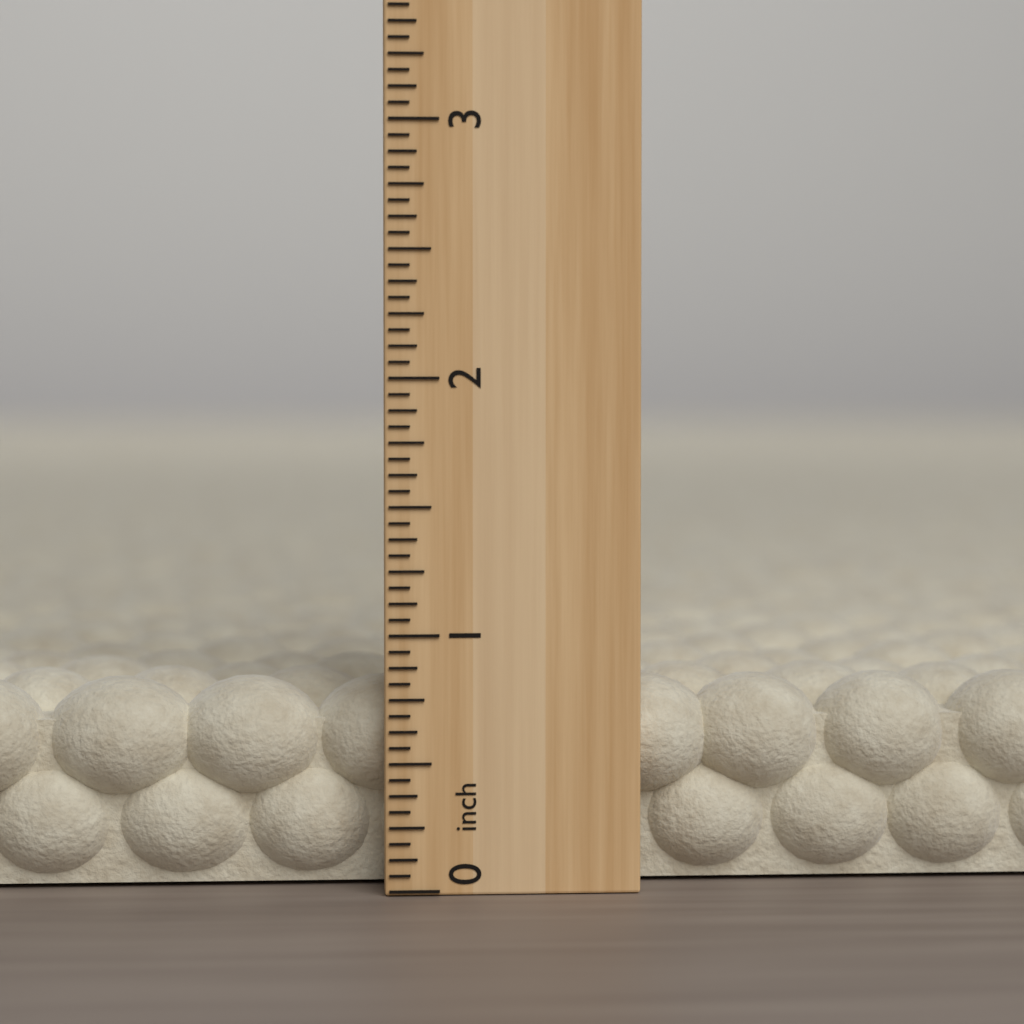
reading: 0.8125 inch
